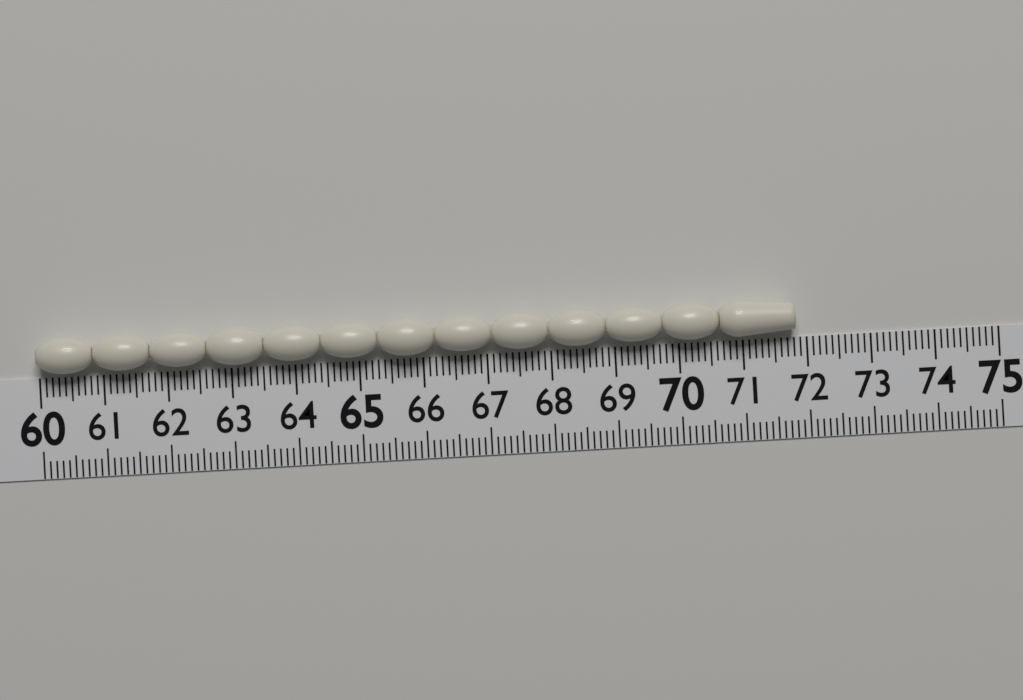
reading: 71.8 (no unit)
